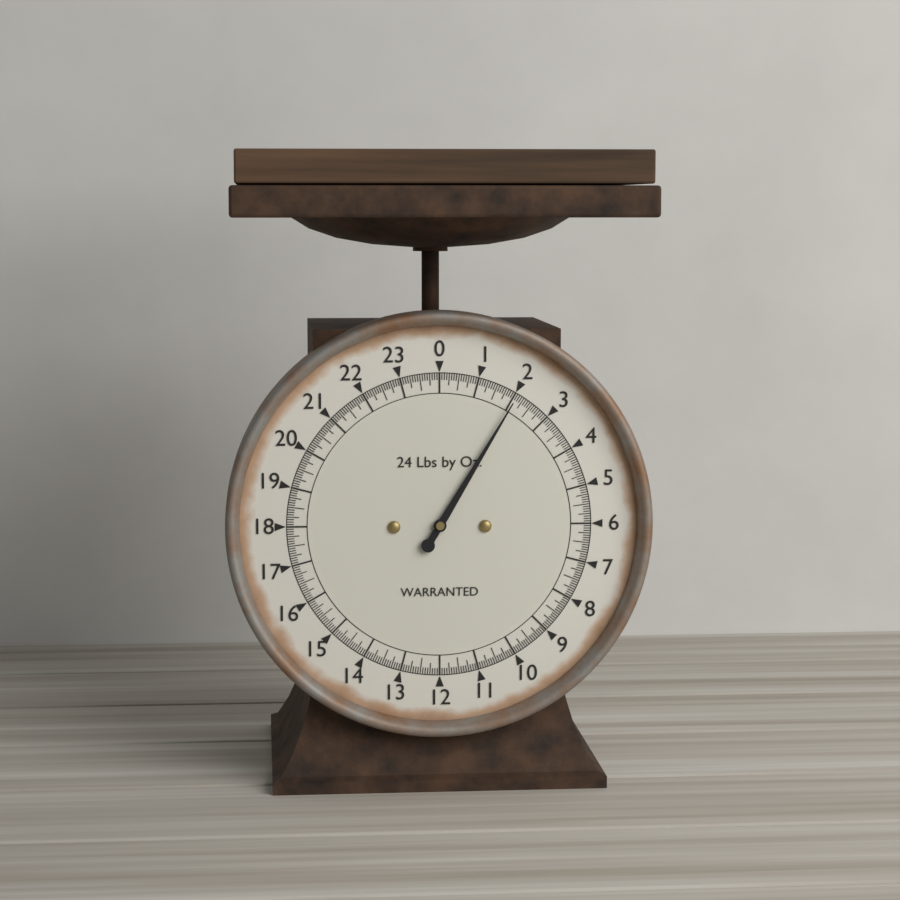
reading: 2.0625 lb
